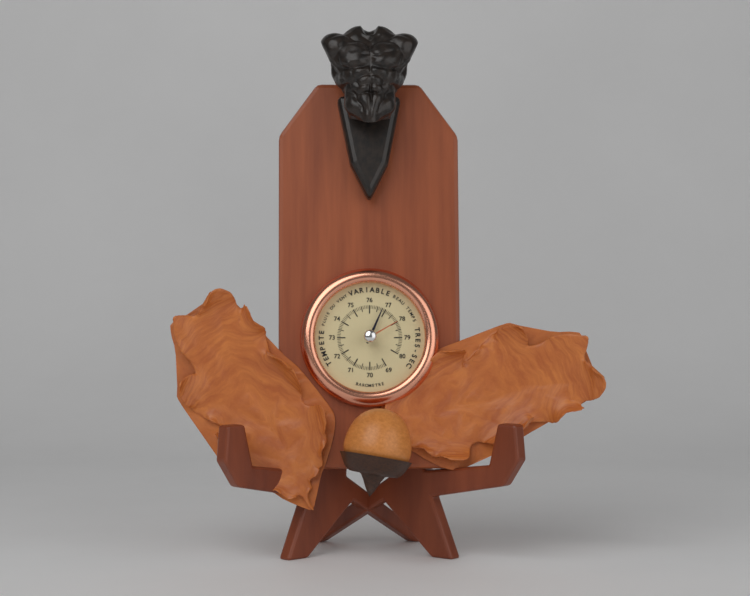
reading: 76.8 (no unit)
